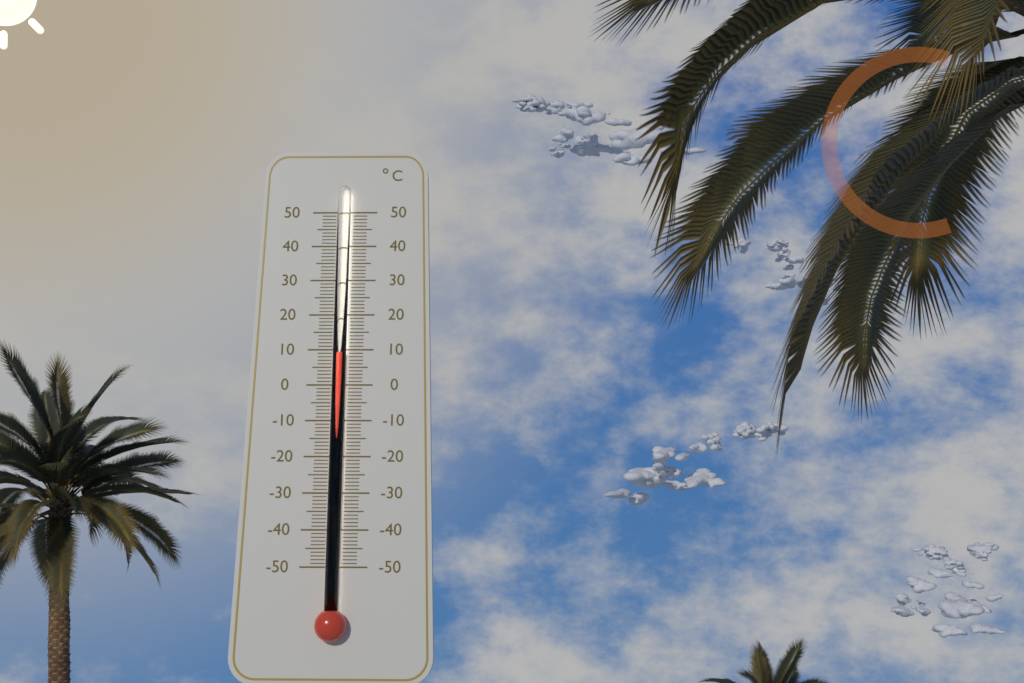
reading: 9 °C
